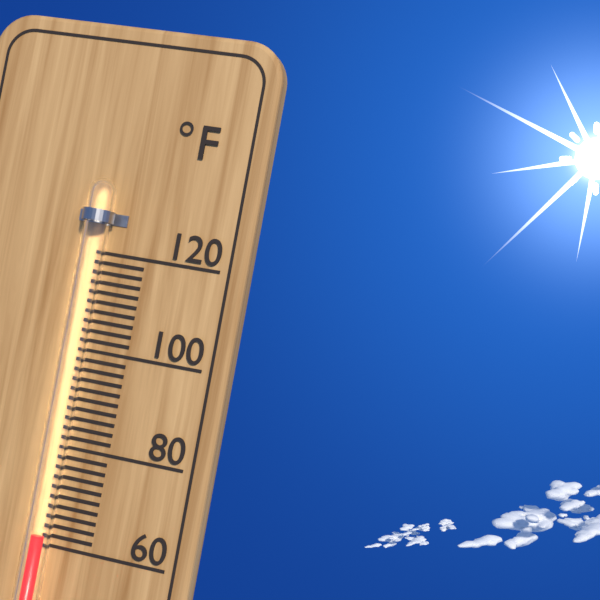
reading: 62 °F
